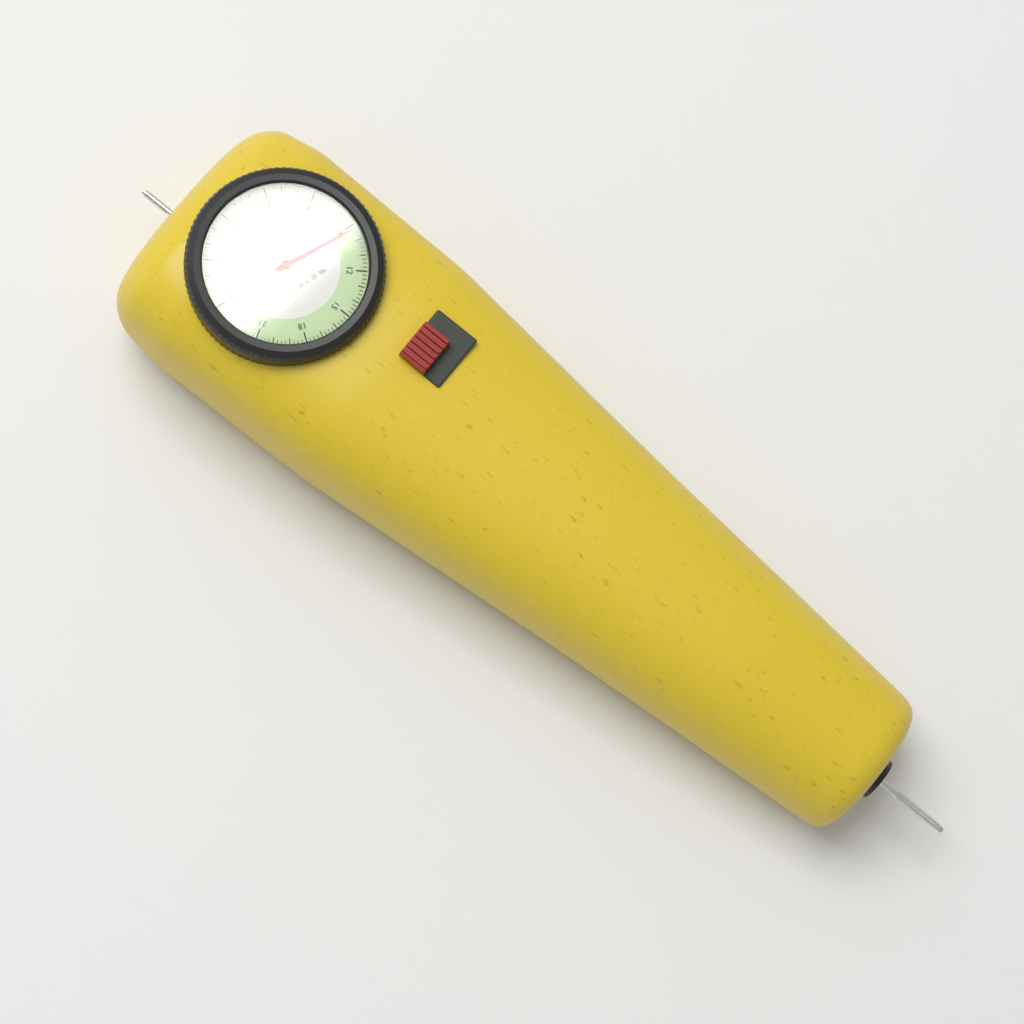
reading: 9.25 lbs
